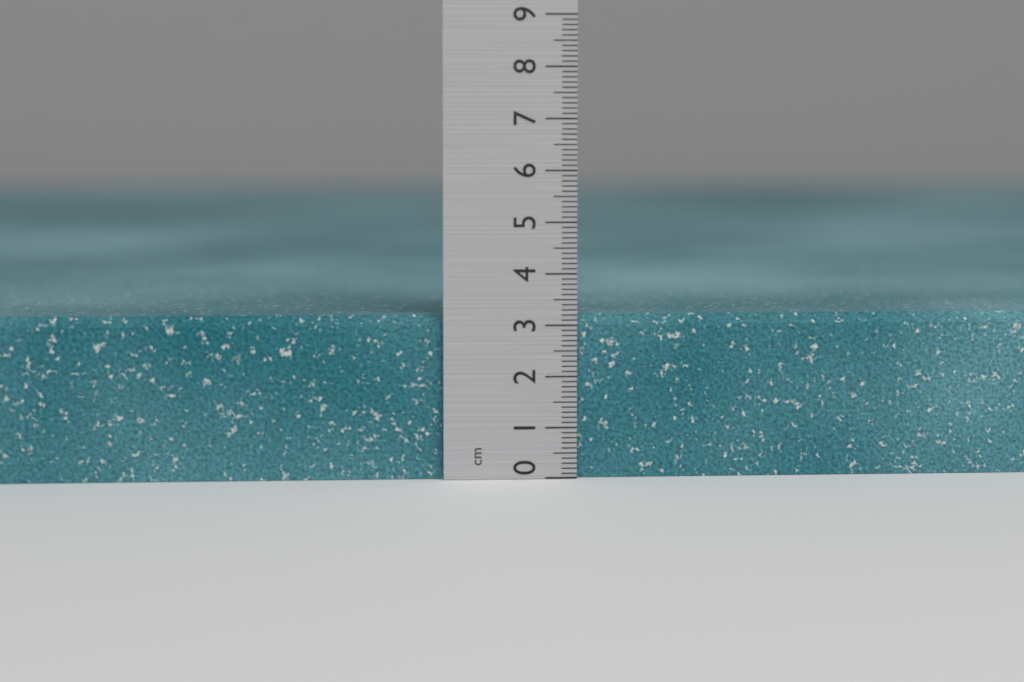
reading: 3.2 cm
